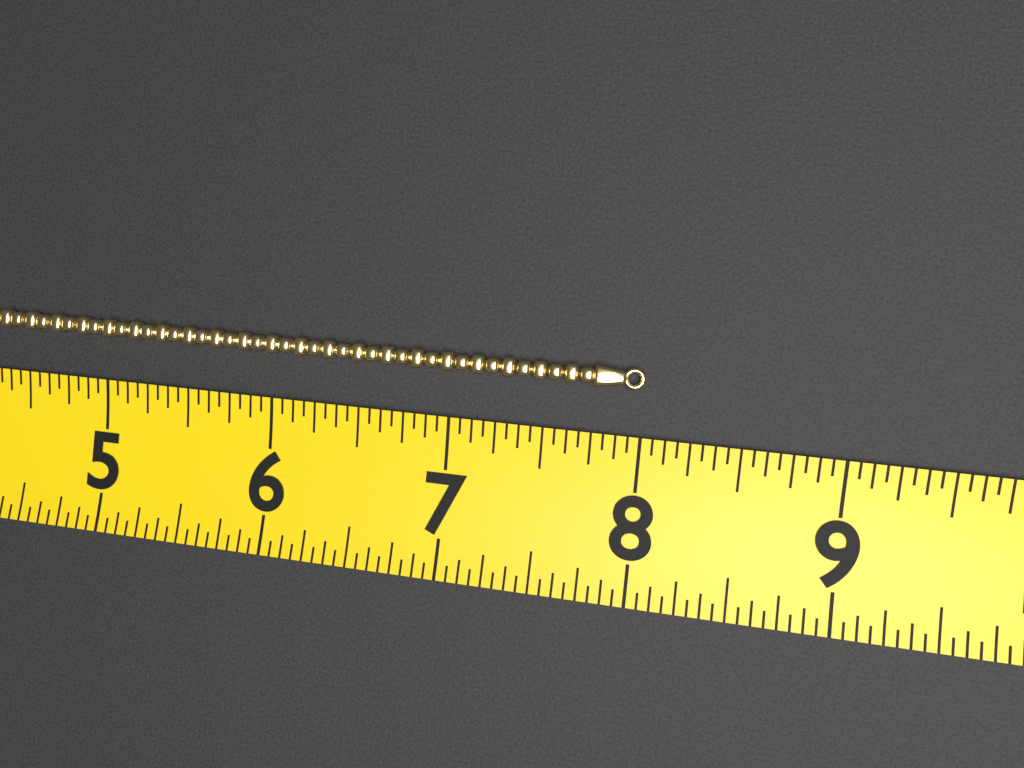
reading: 8.0000 (no unit)
